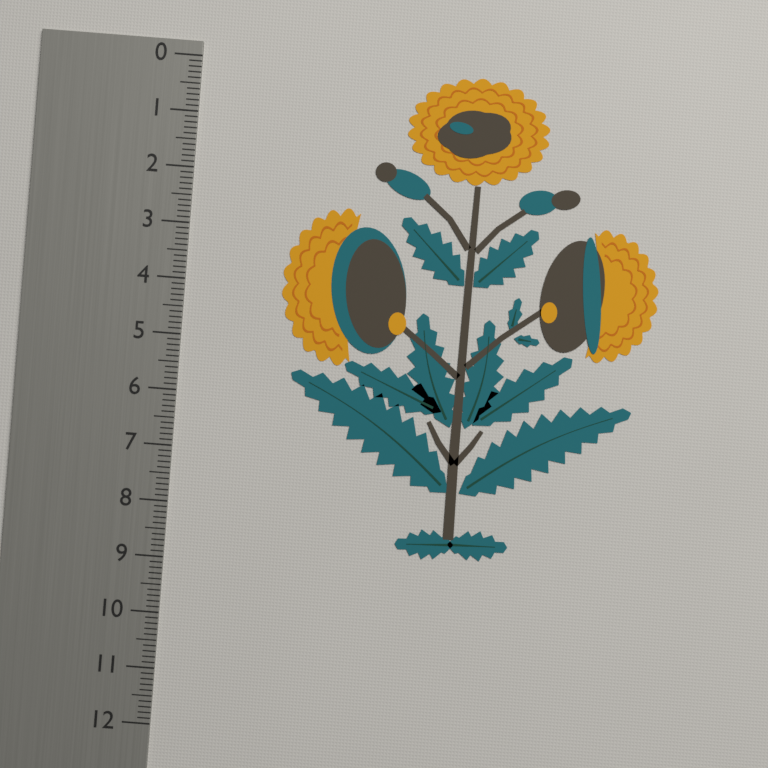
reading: 8.7 (no unit)
